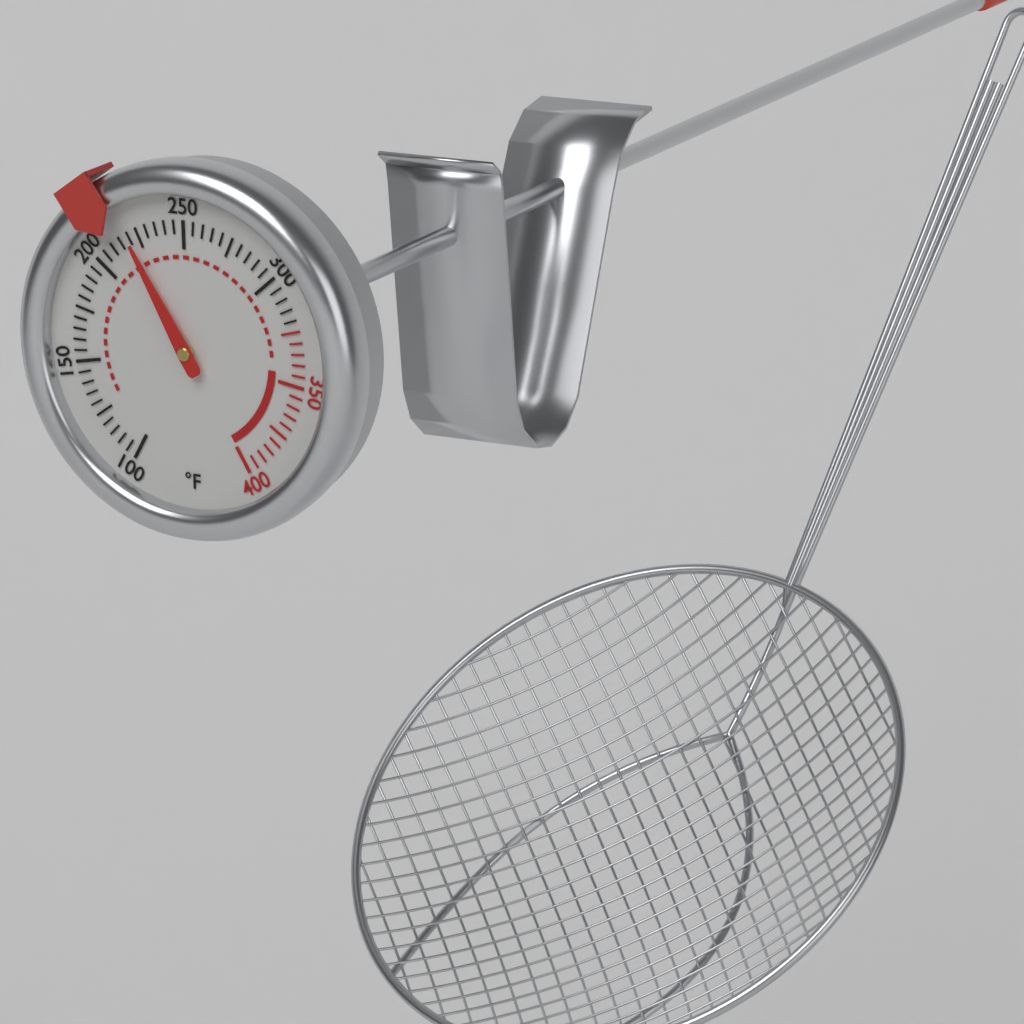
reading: 220 °F
